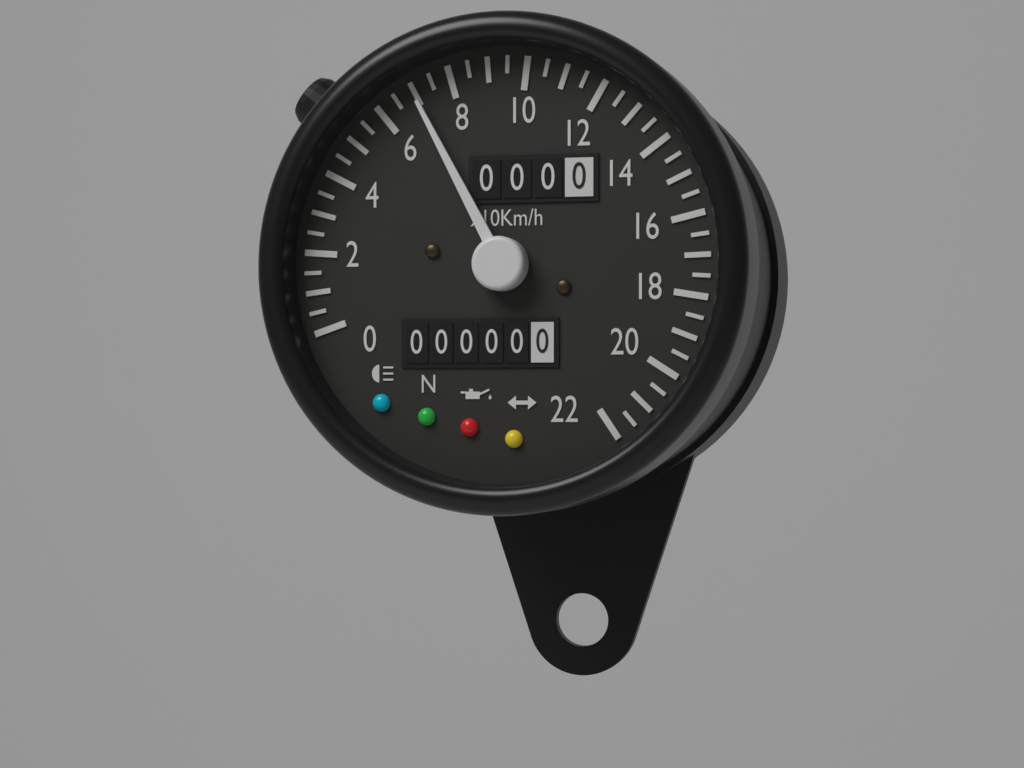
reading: 70 km/h
